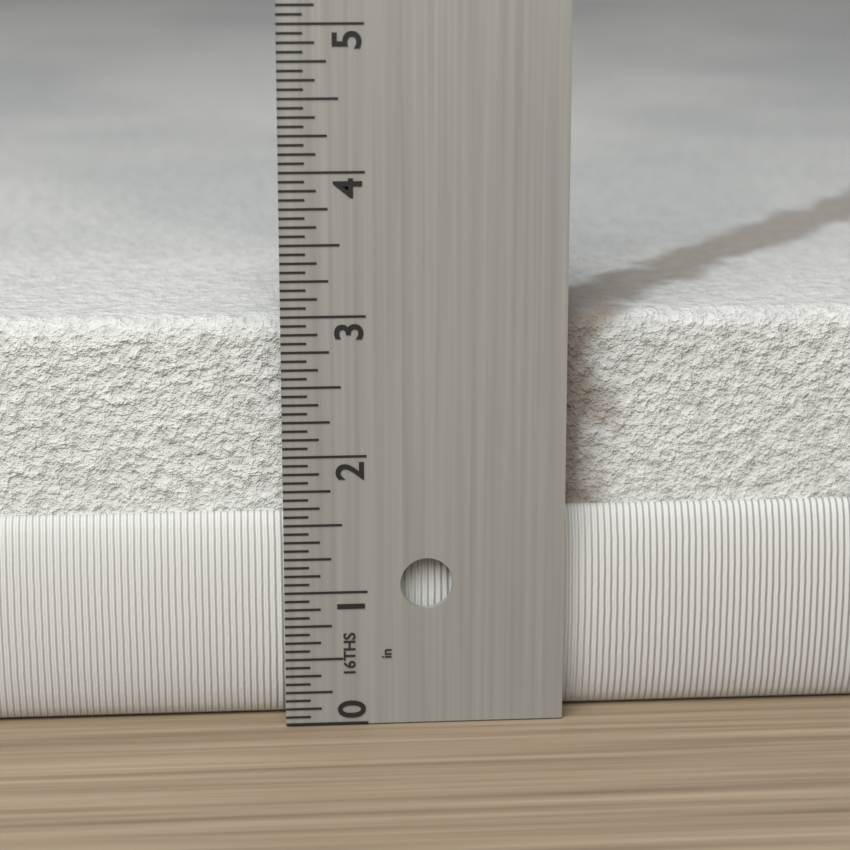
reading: 2.9375 in
